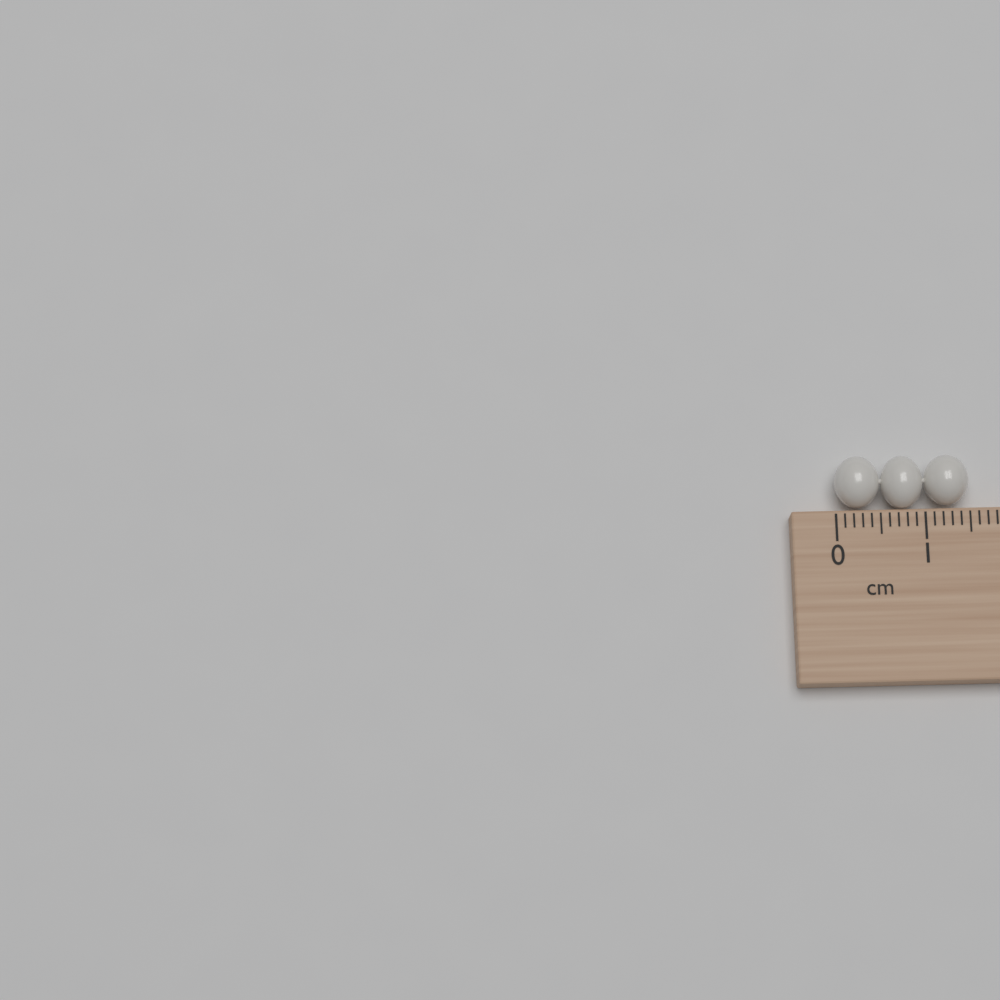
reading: 1.5 cm
